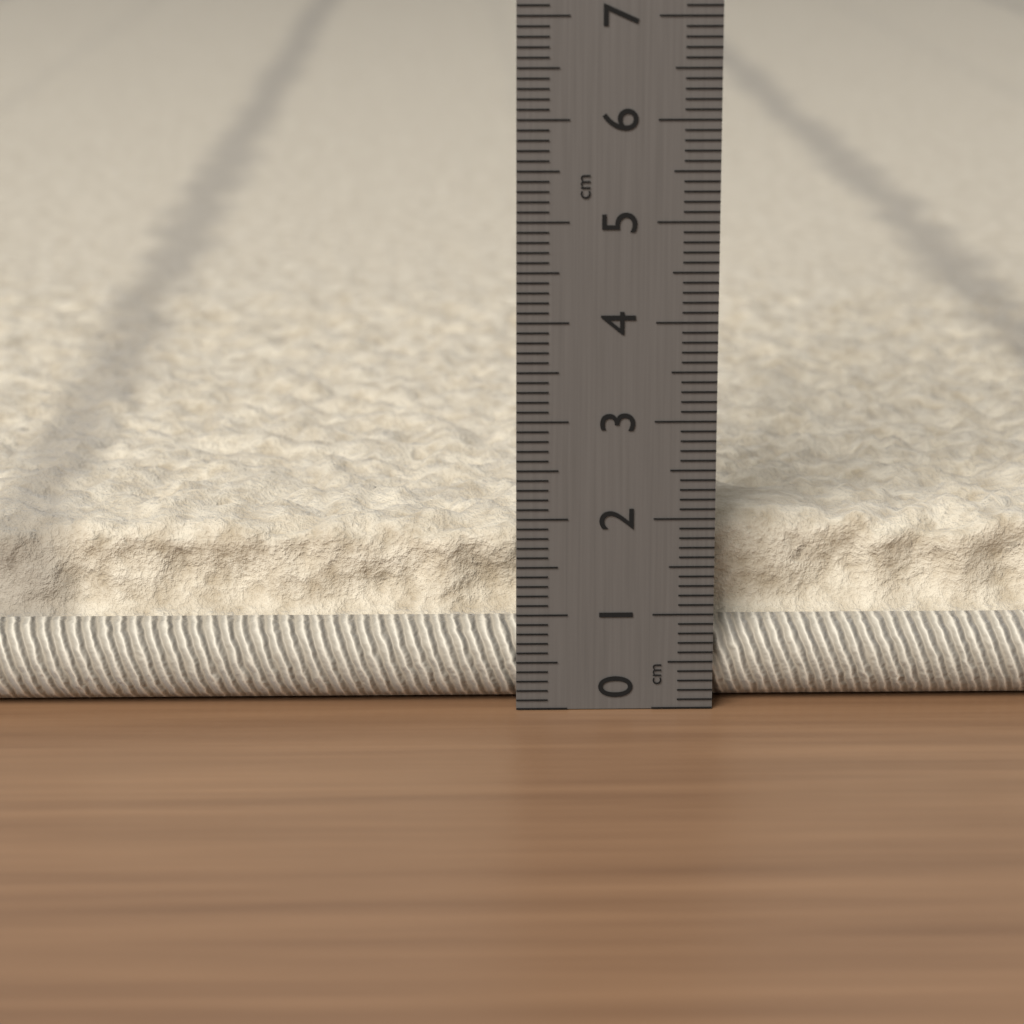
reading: 1.9 cm
